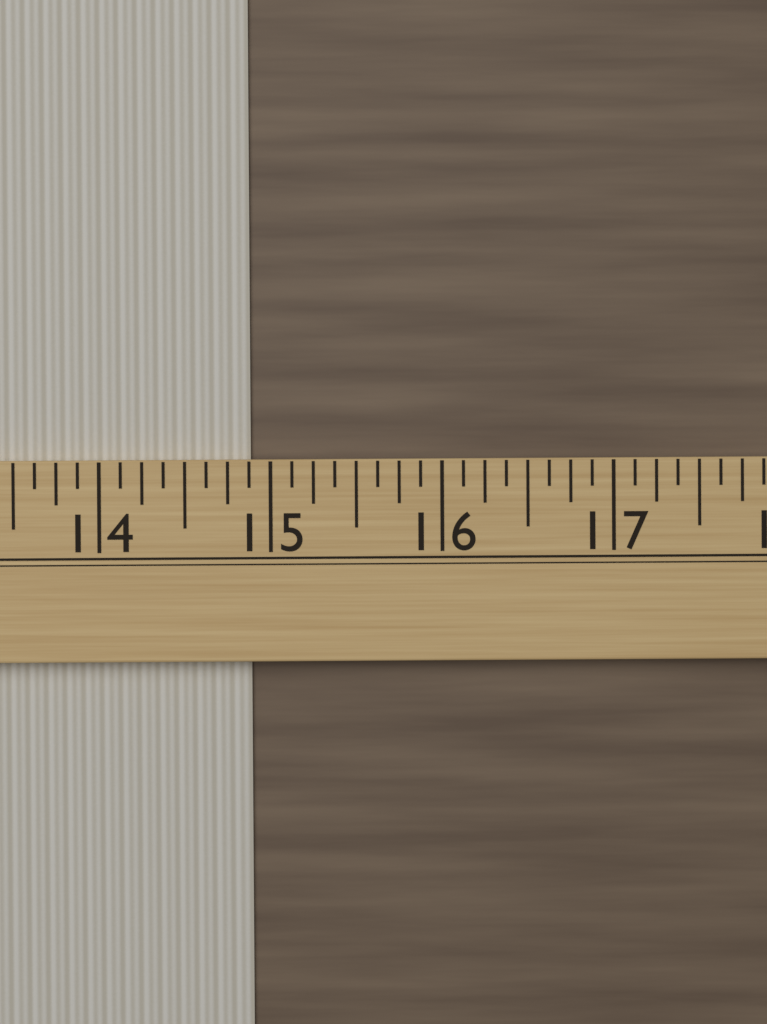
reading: 14.875 (no unit)
